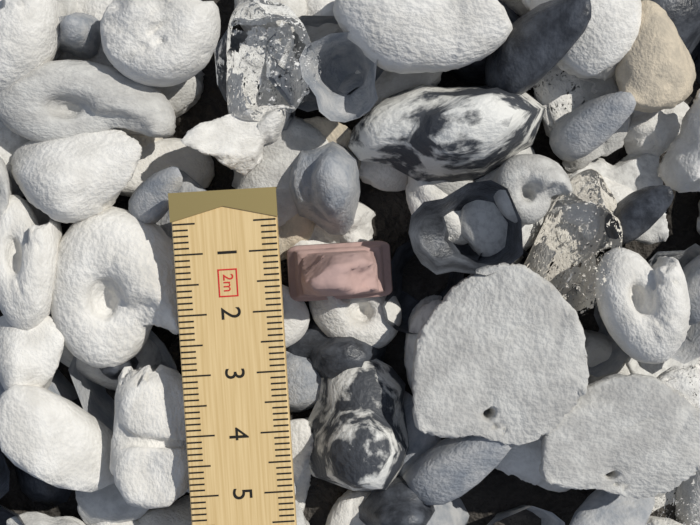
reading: 2.0 cm
